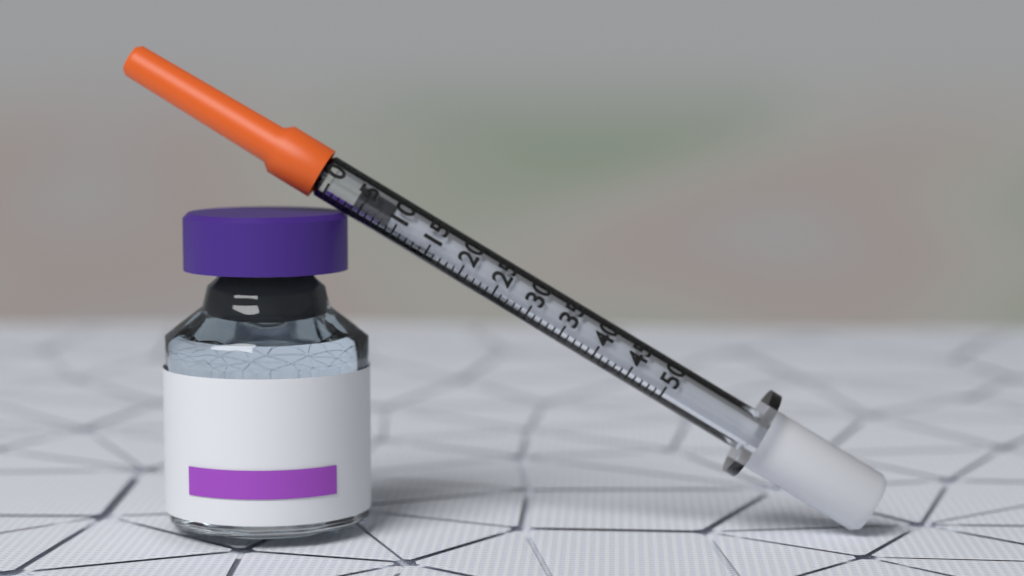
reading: 4 (no unit)
